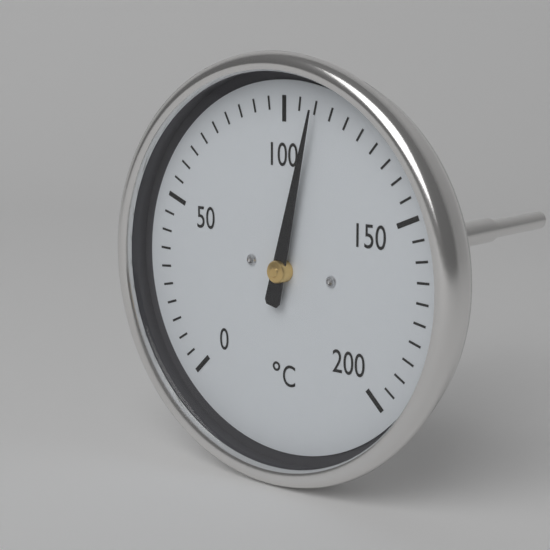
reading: 110 °C
